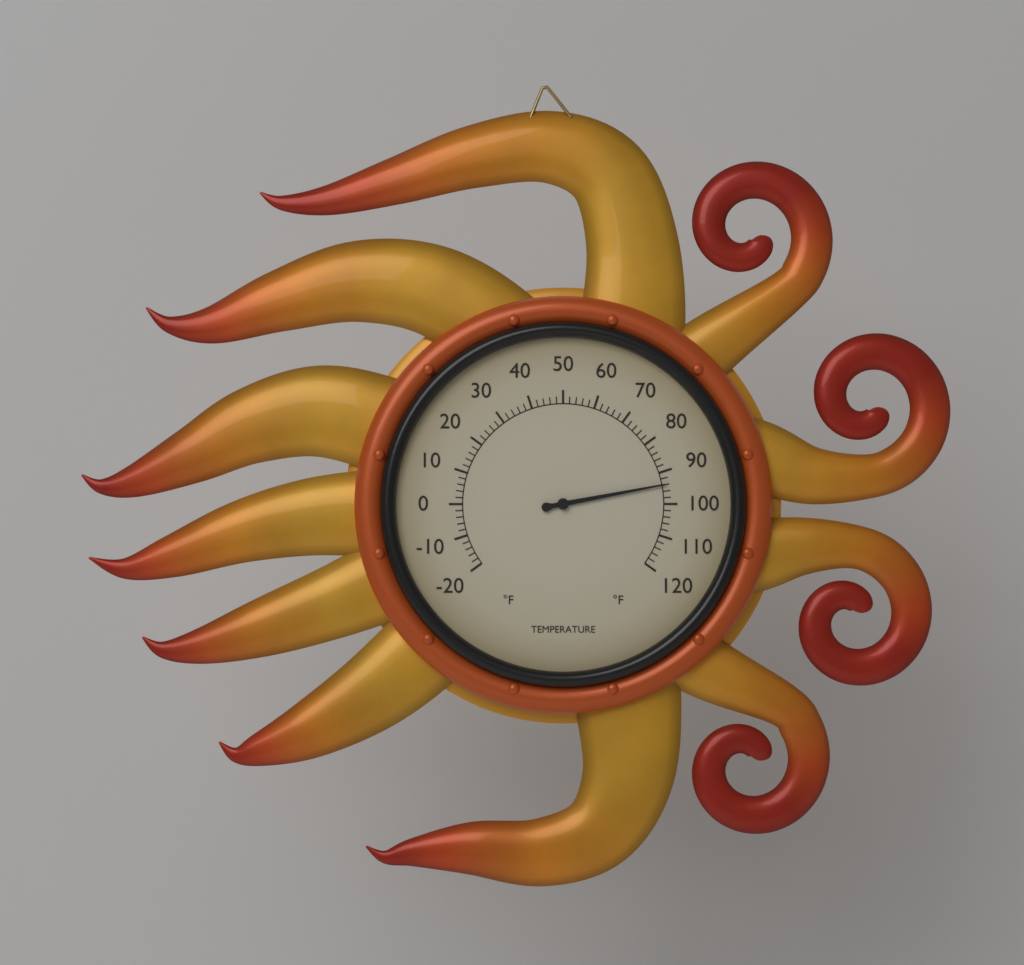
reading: 94 °F
